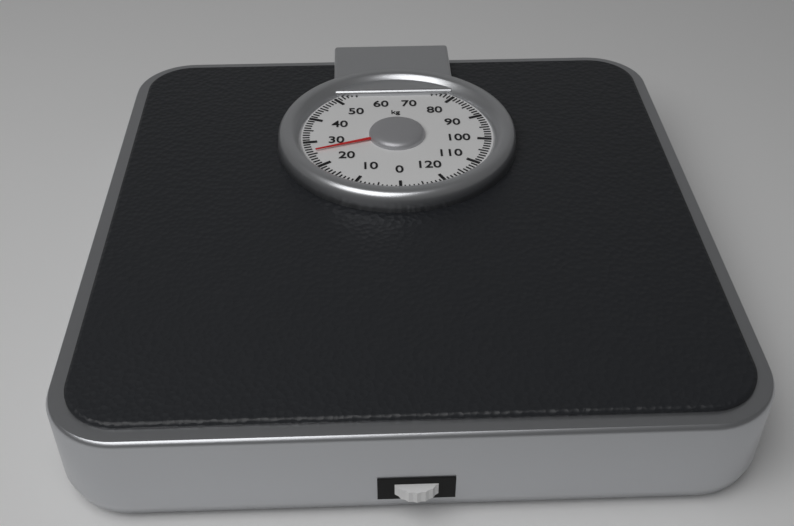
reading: 26 kg
